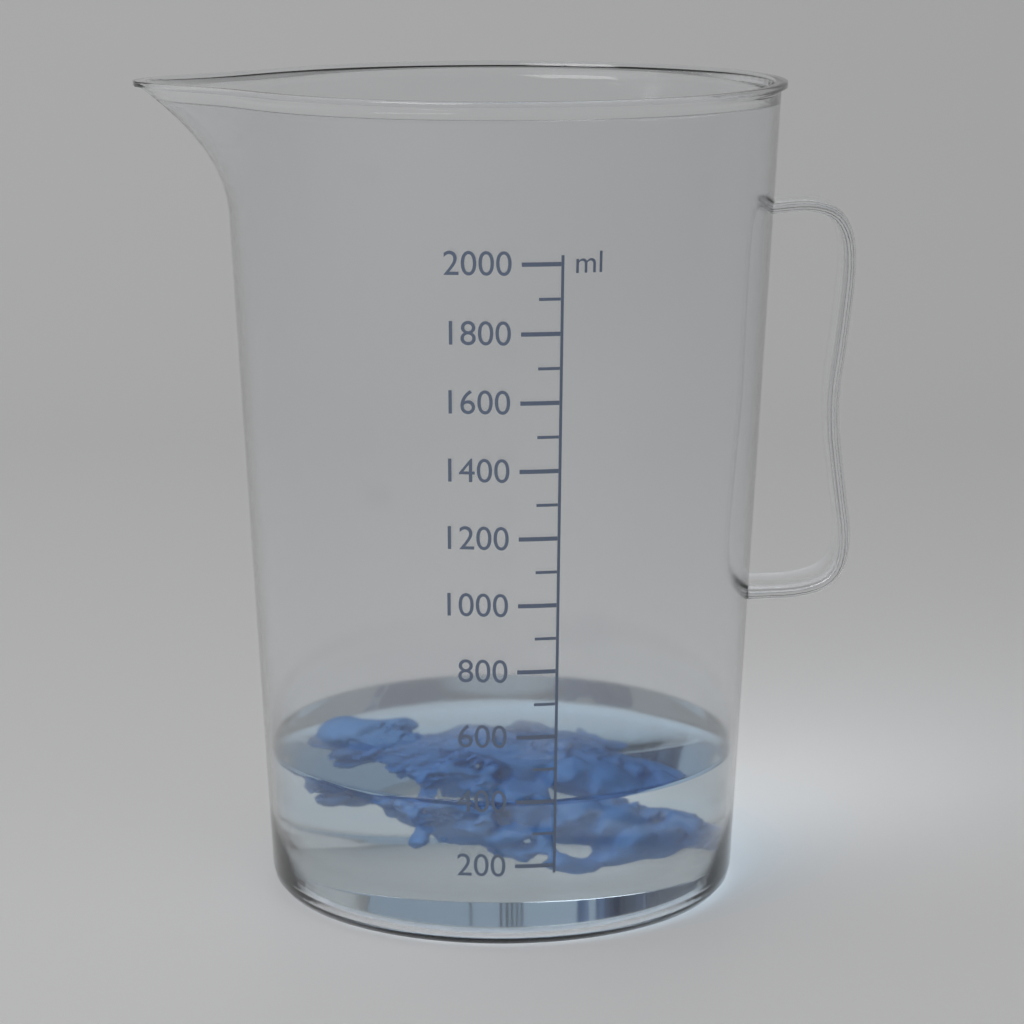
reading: 400 ml
